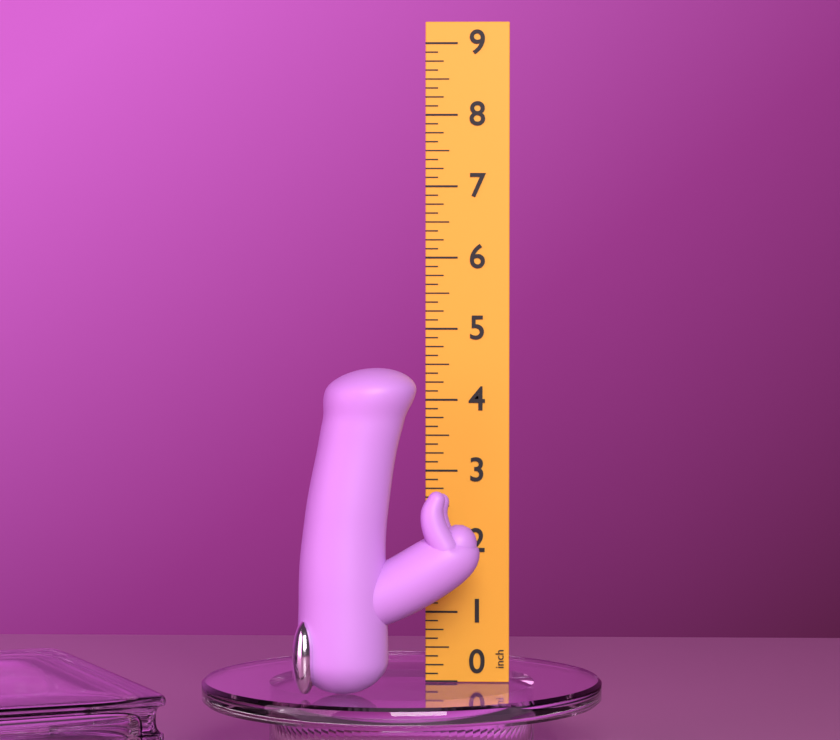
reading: 4.500 inch
